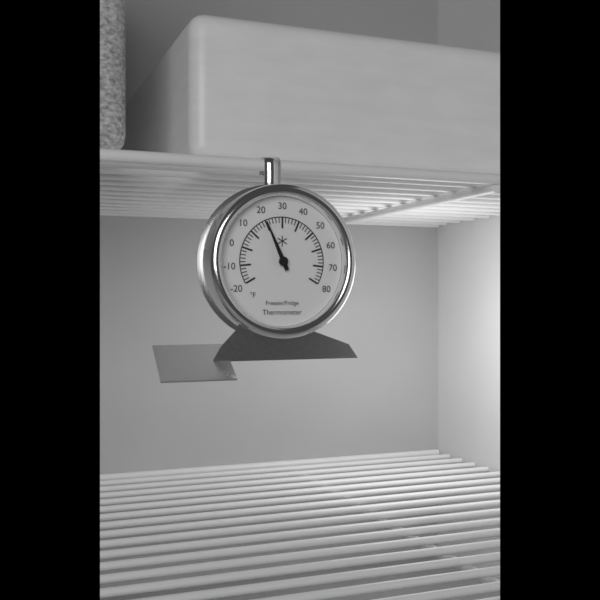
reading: 20 °F
